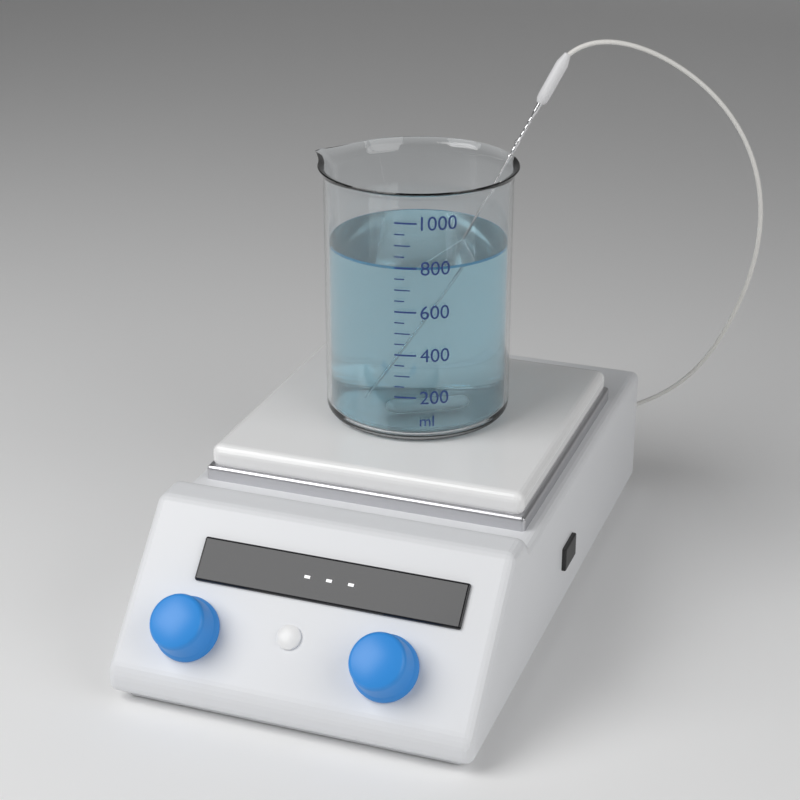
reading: 800 ml
